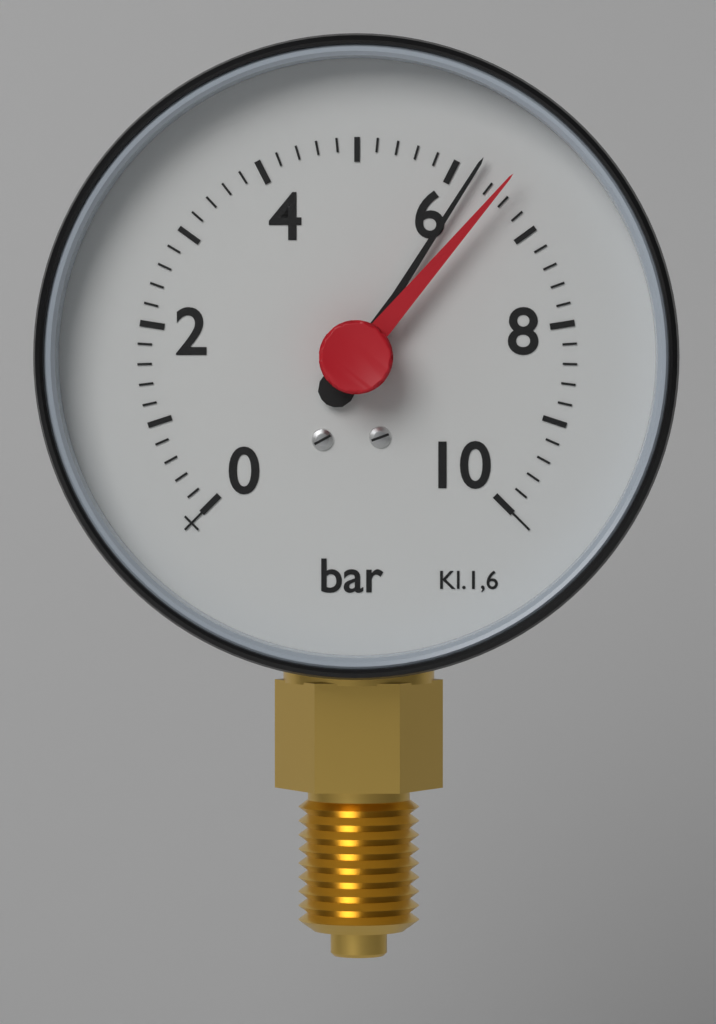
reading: 6.2 bar
